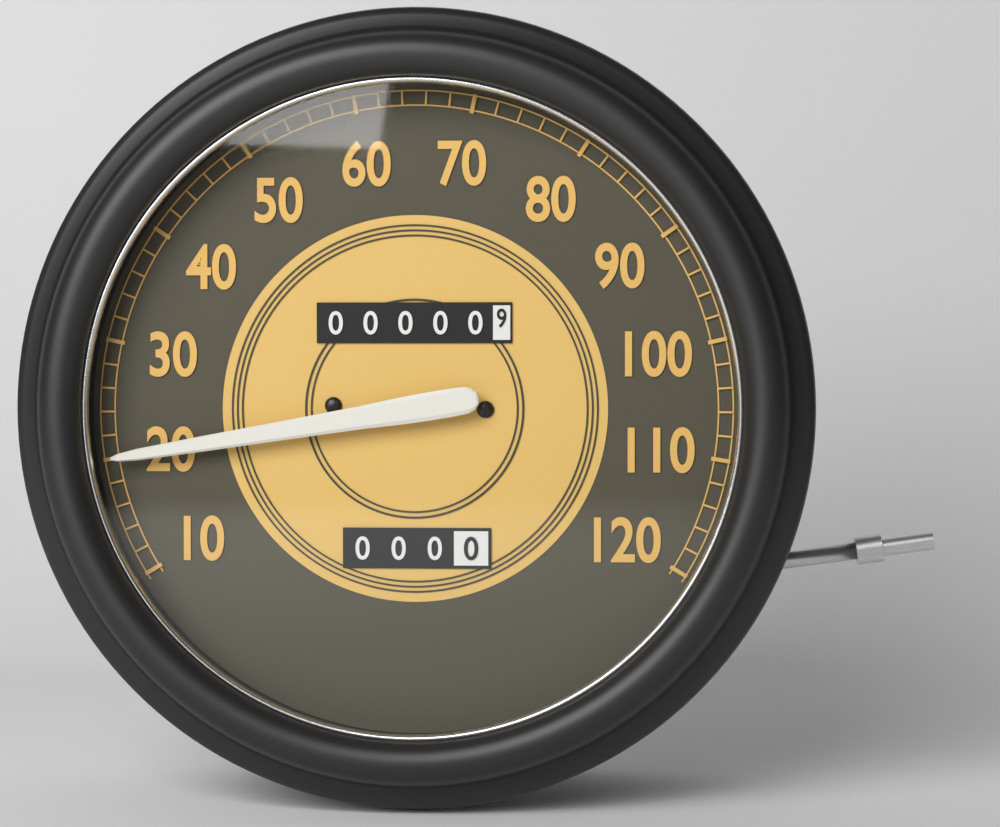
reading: 20 (no unit)
